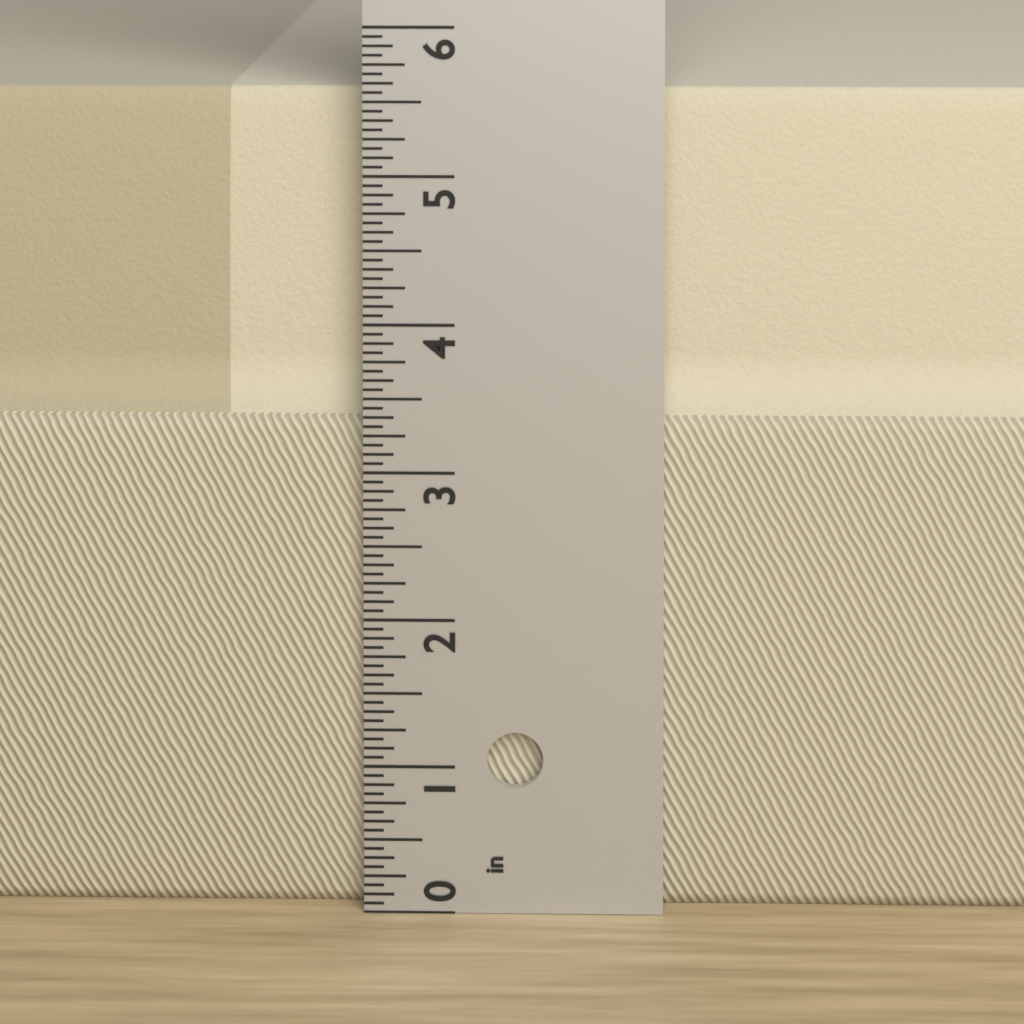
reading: 5.5625 in
